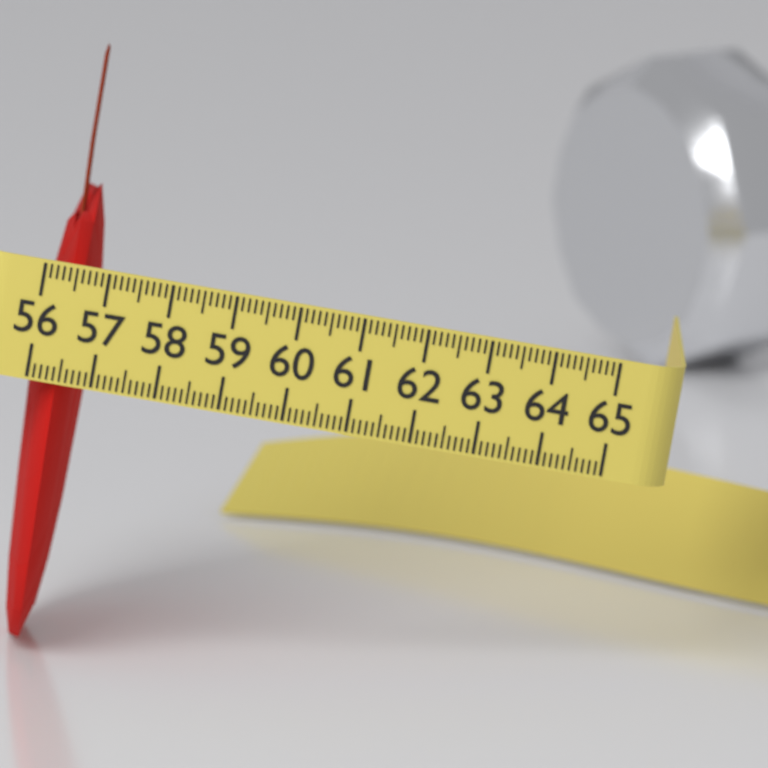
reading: 56.9 (no unit)
